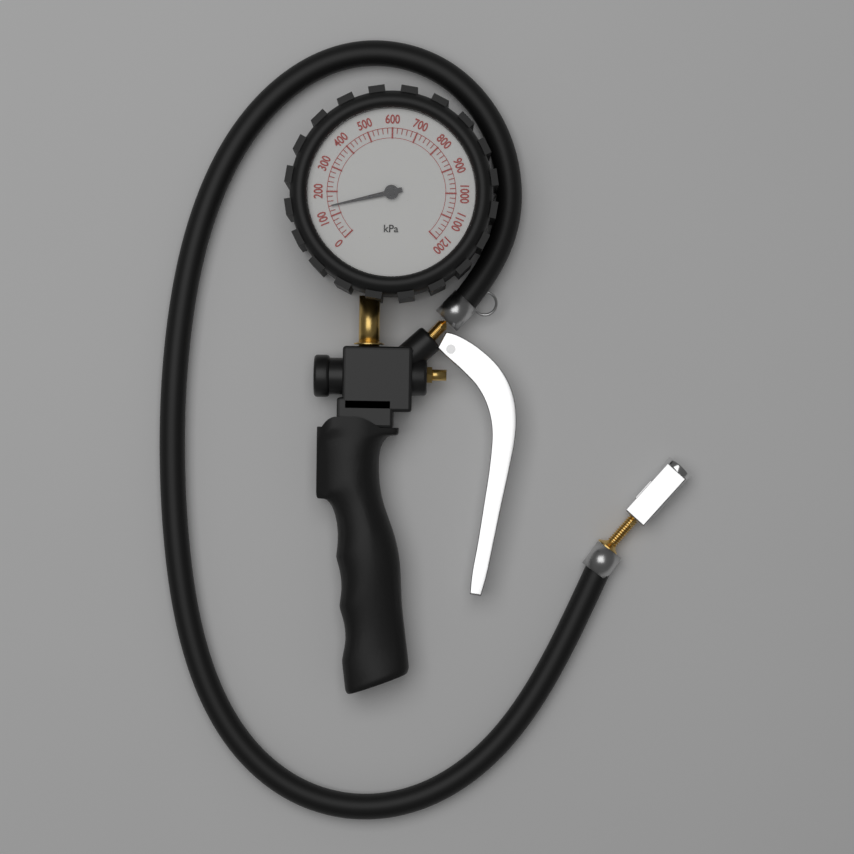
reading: 140 kPa
